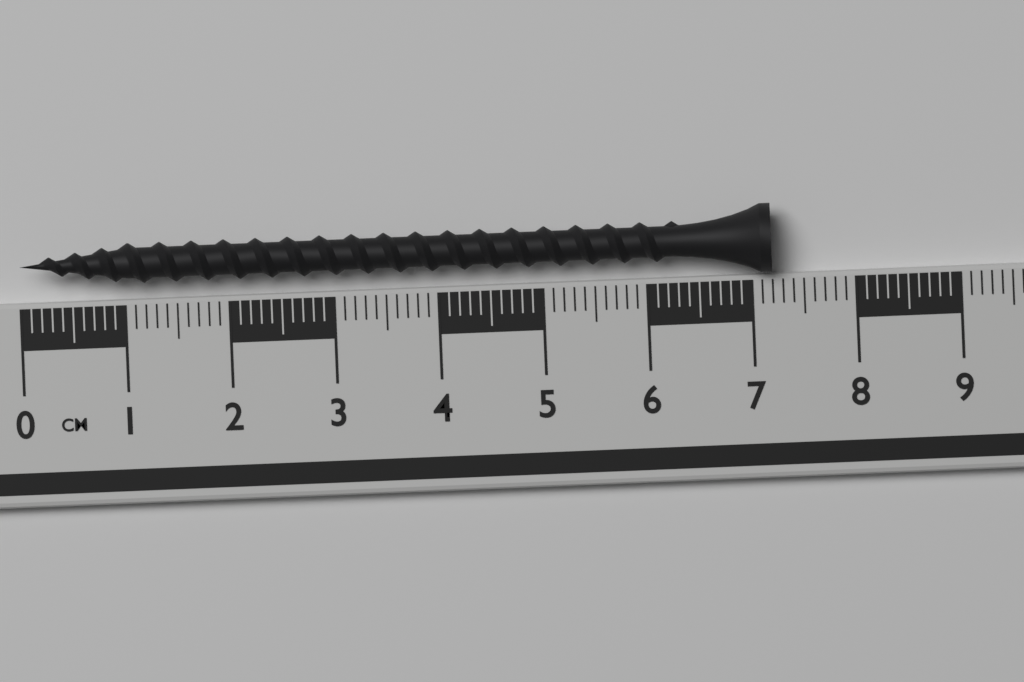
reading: 7.2 cm
